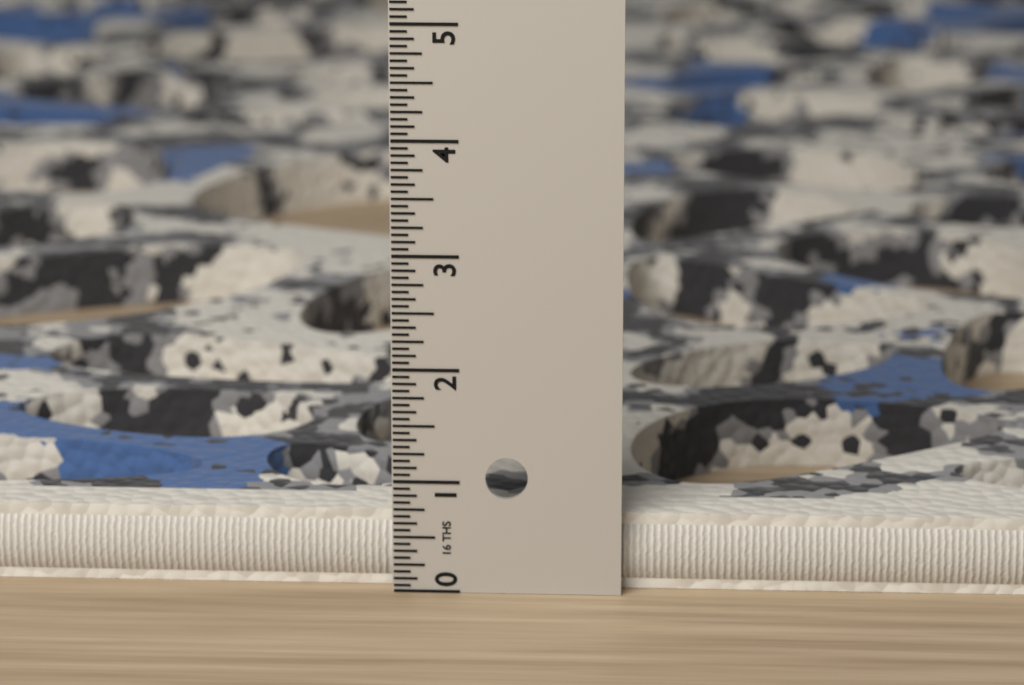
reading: 0.6875 in
